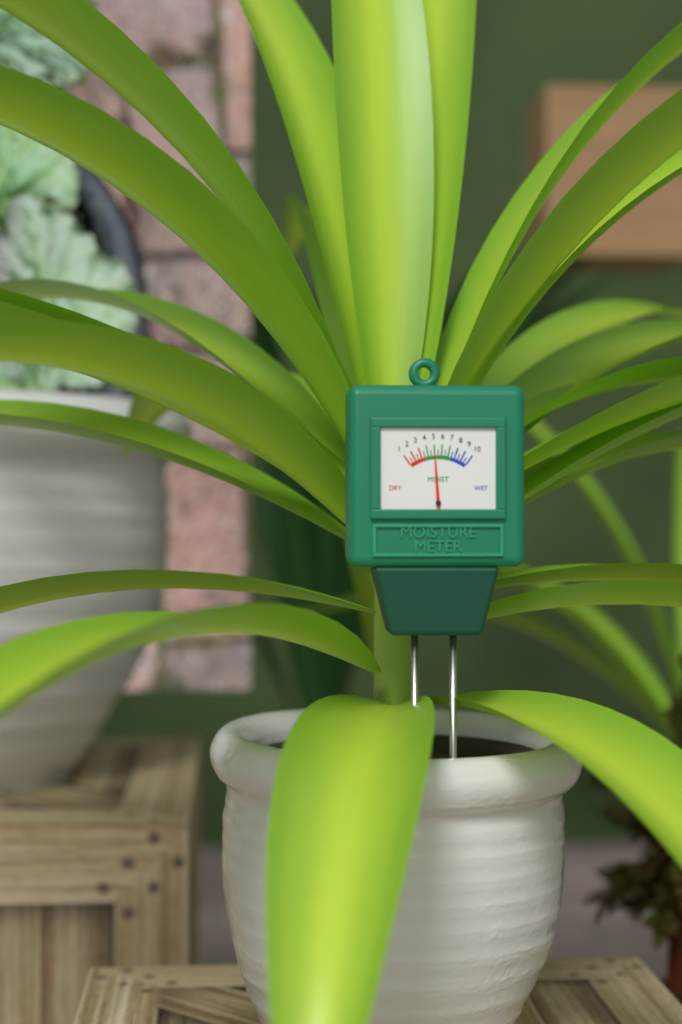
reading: 5.0 (no unit)
